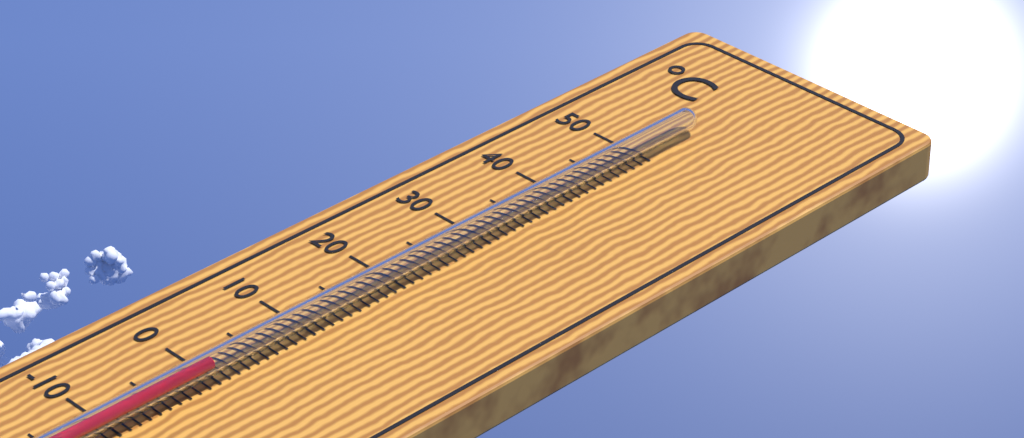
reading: 0 °C
